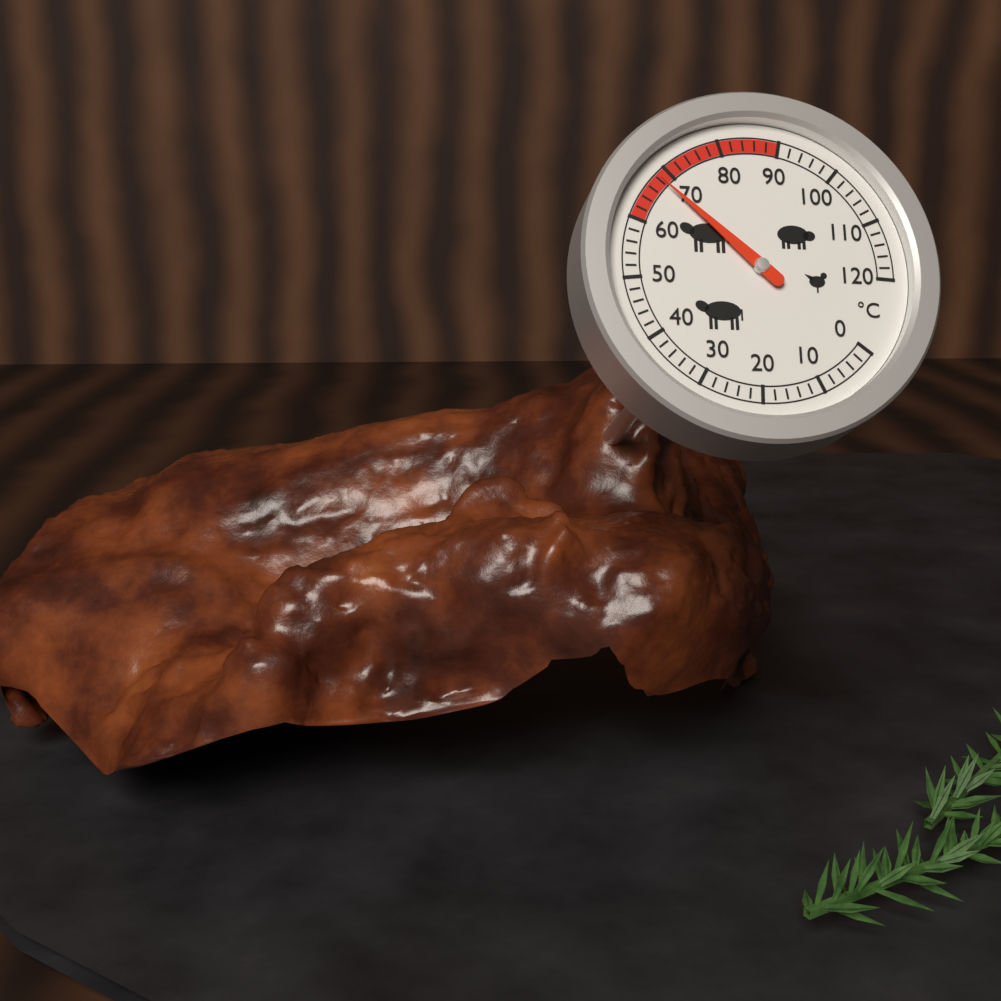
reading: 68 °C
